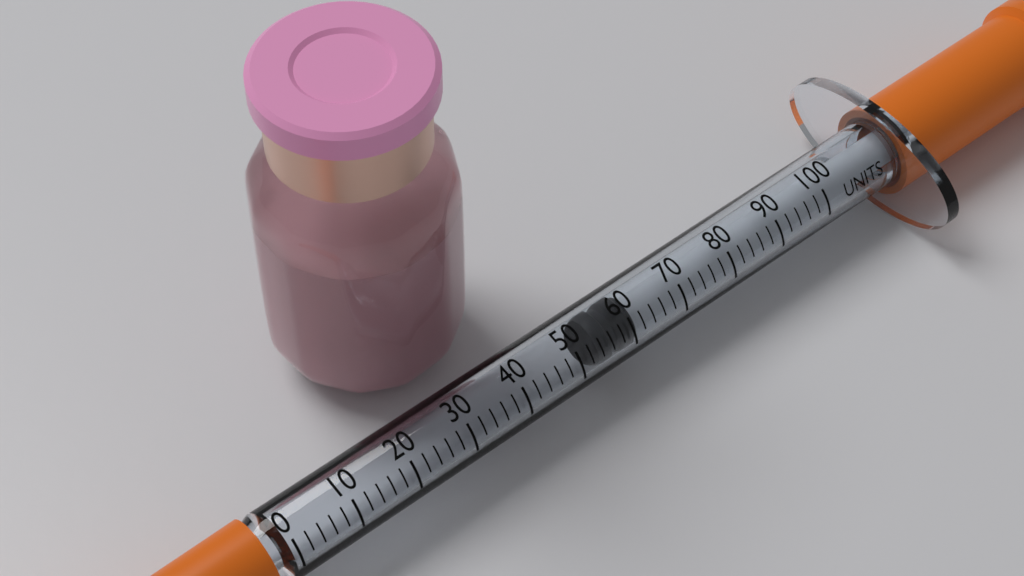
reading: 54 units
